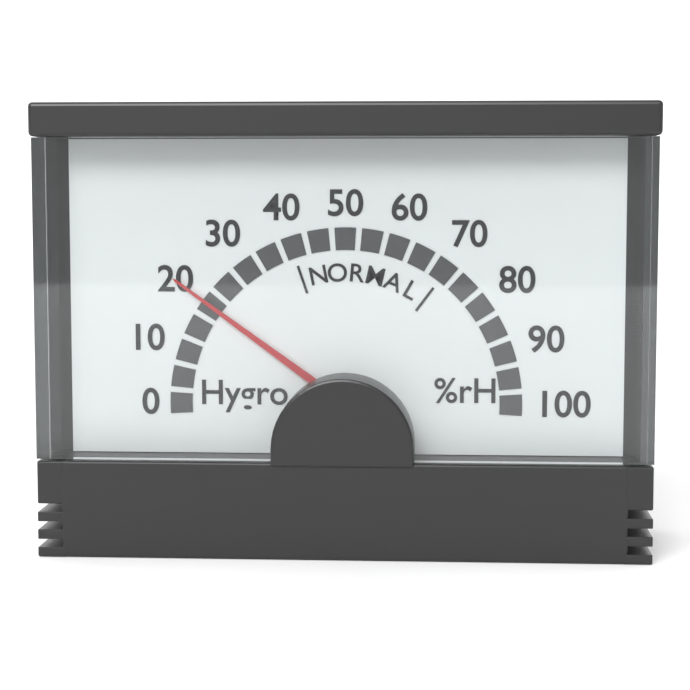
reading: 20 %rH
